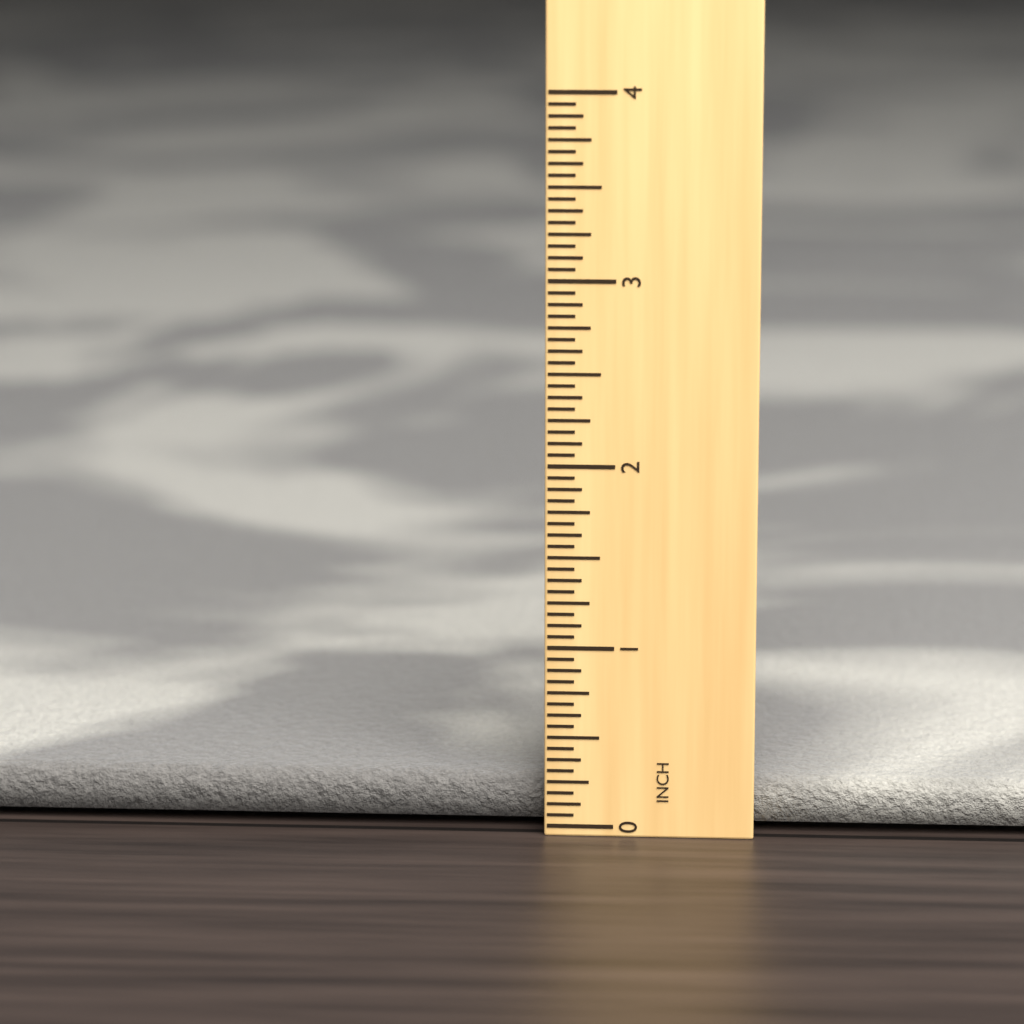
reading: 0.2500 in
